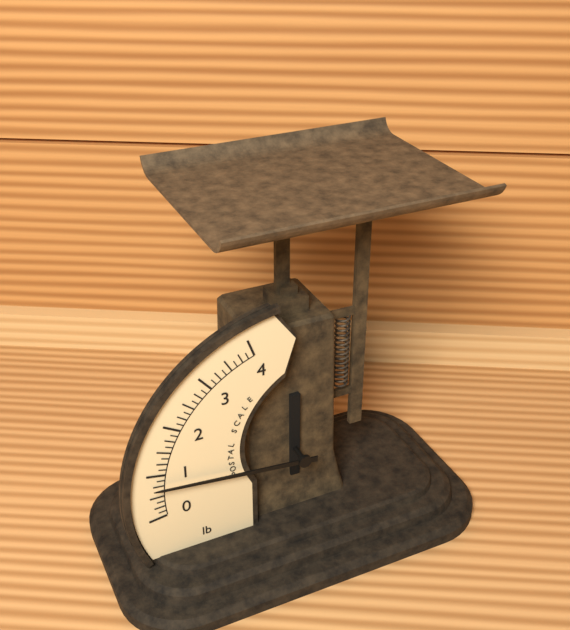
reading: 0.750 lb
